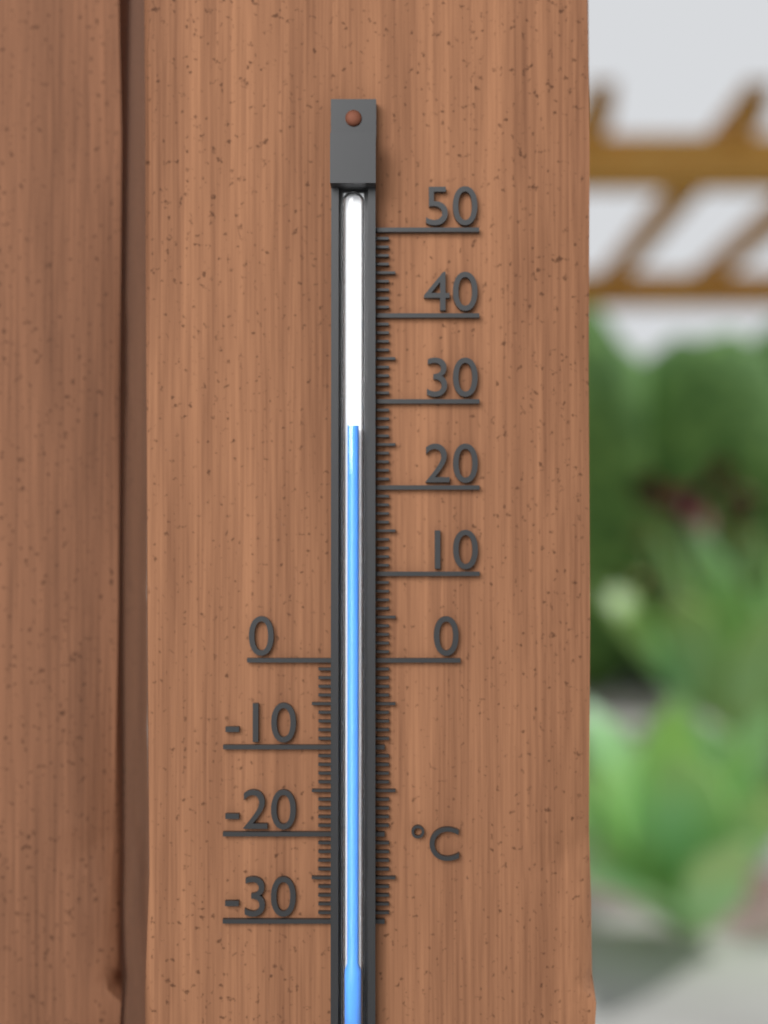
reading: 27 °C
